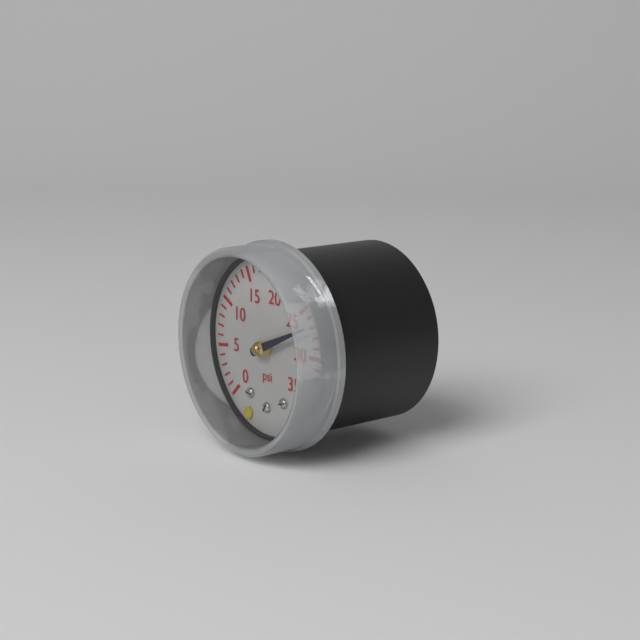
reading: 27 psi
